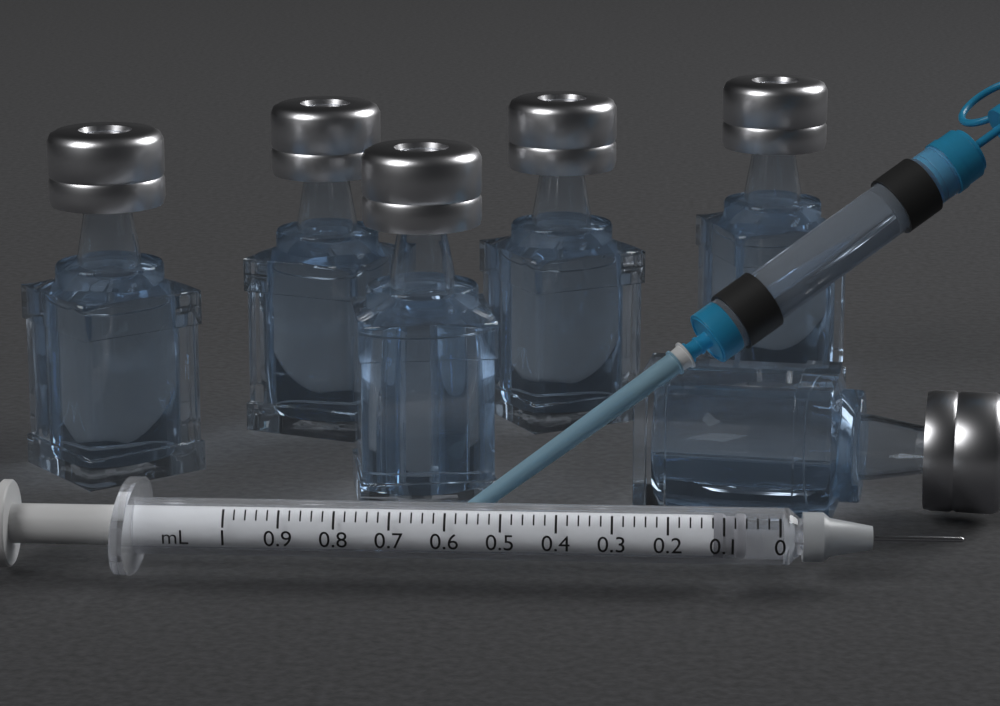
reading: 0.06 mL
